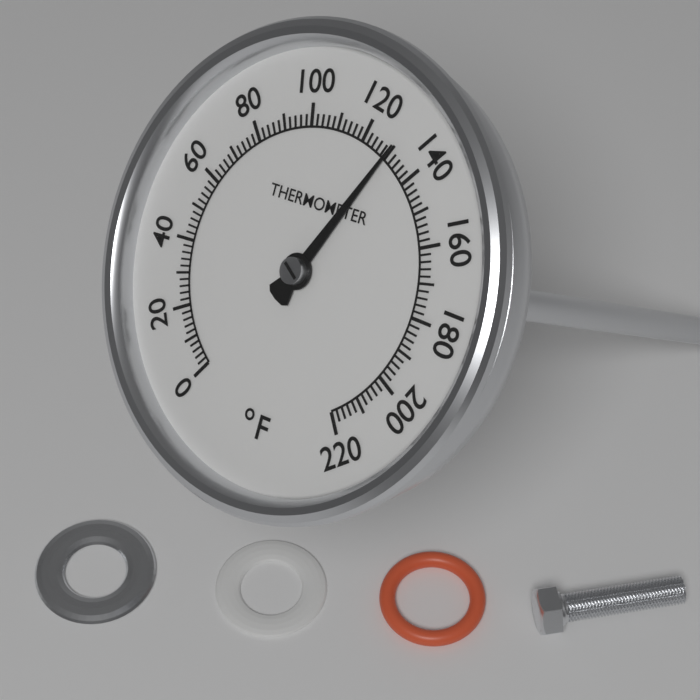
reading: 130 °F
